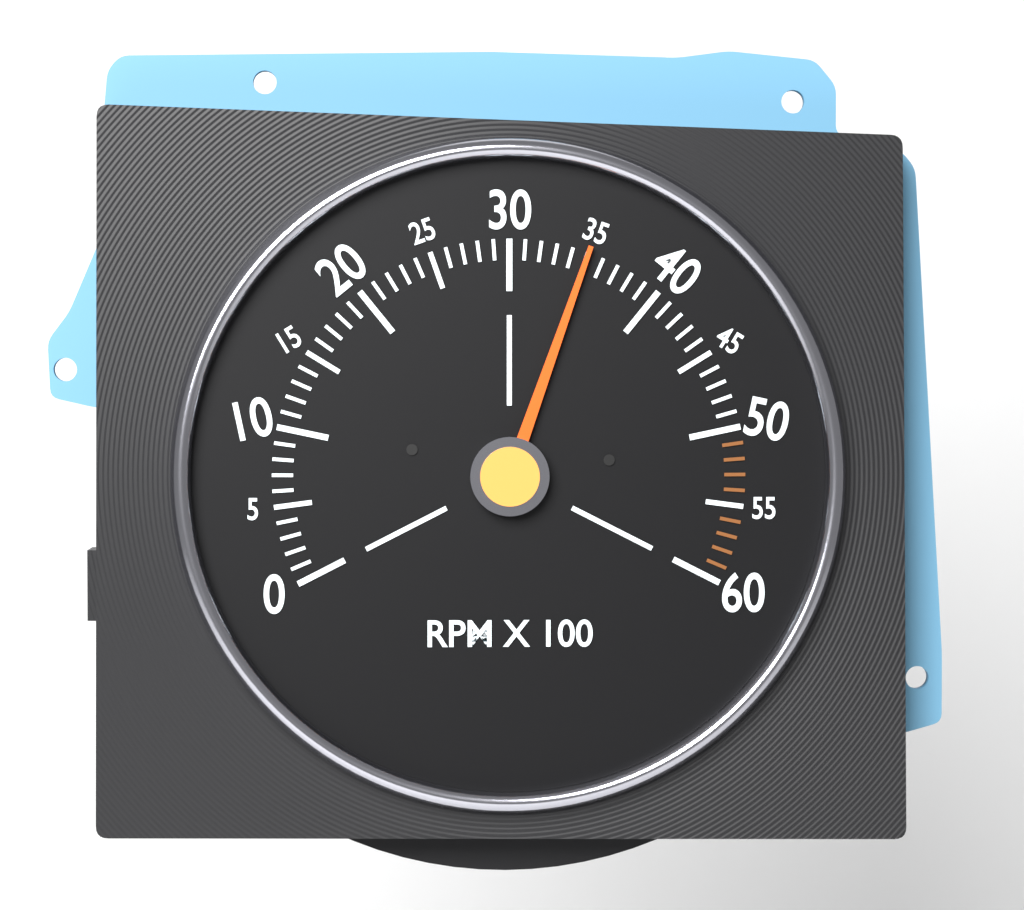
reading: 3500 RPM
